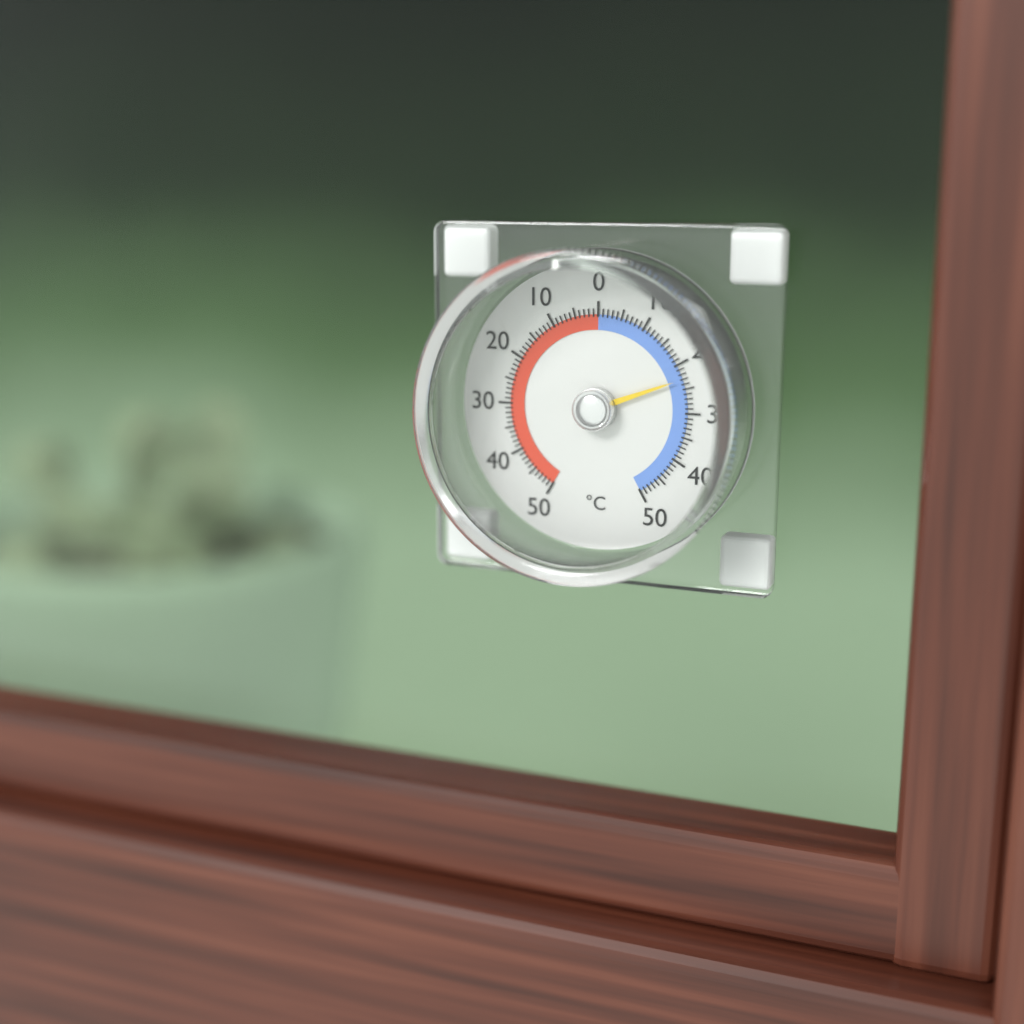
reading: -23 °C
